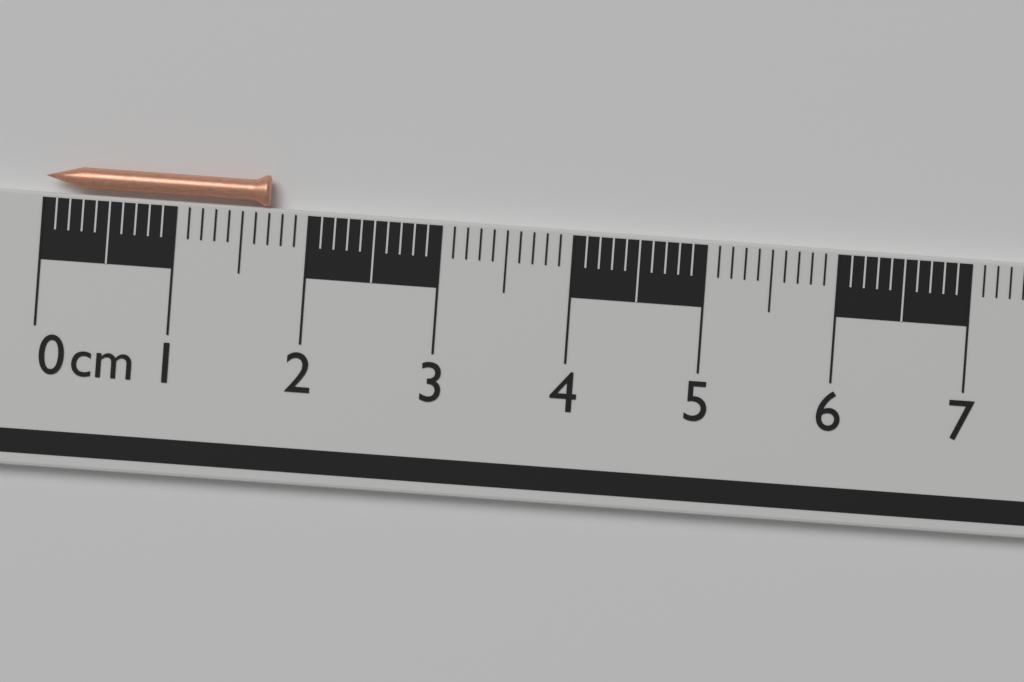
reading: 1.7 cm
